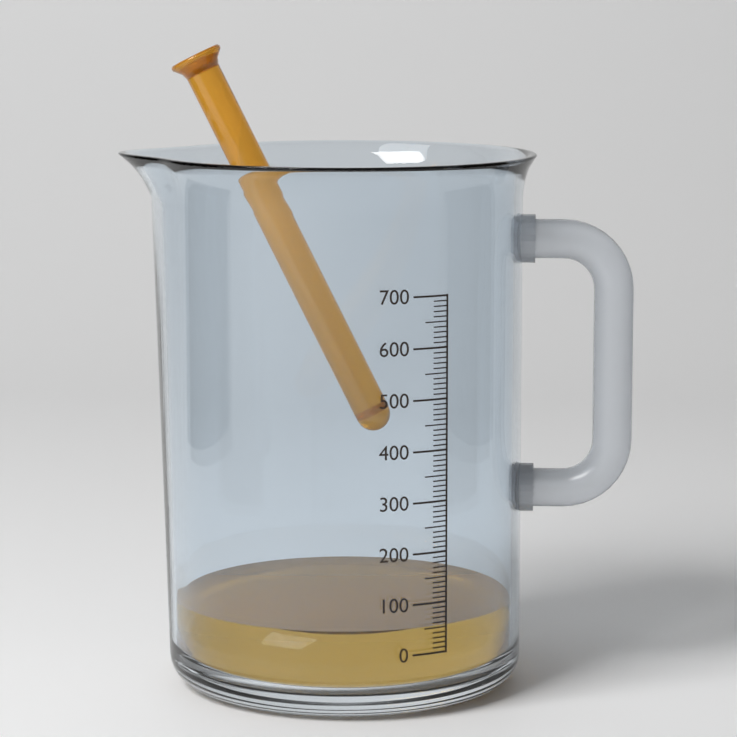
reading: 50 (no unit)
